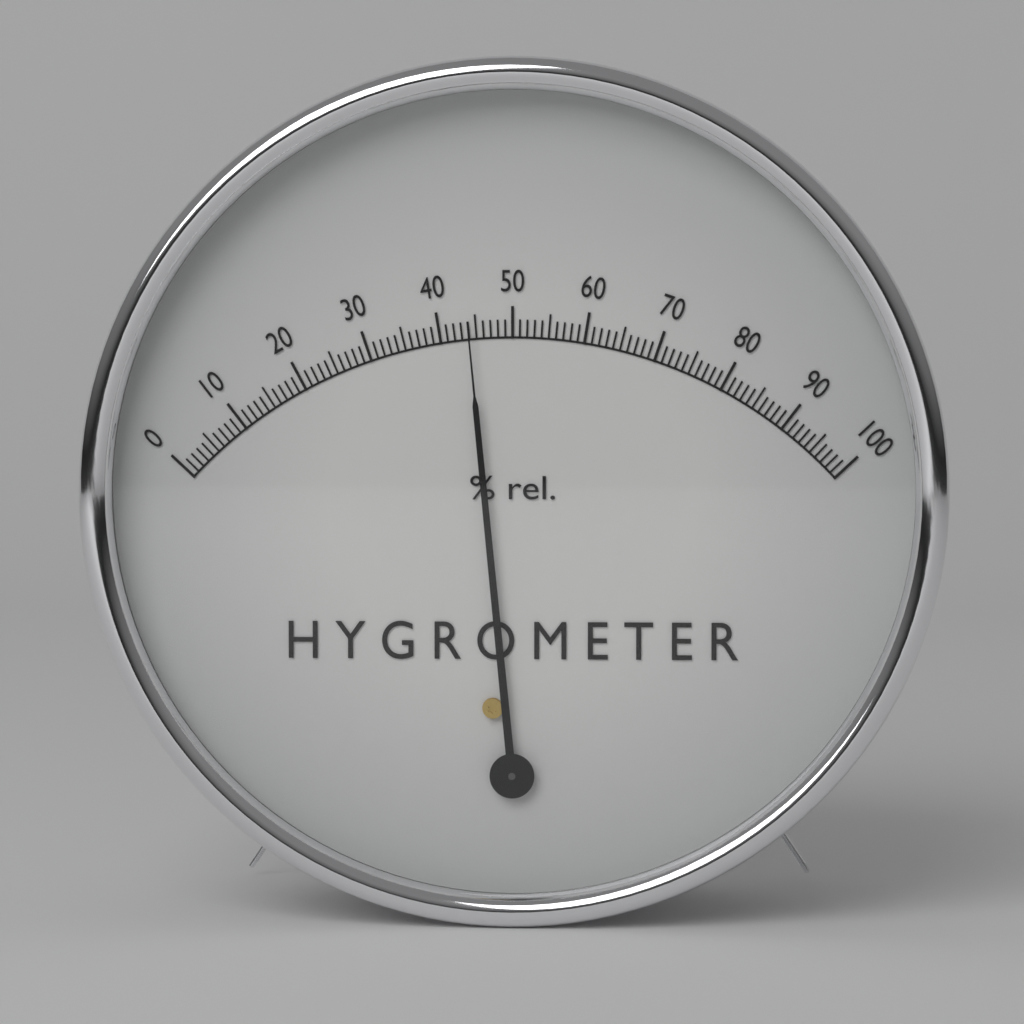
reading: 44 %
